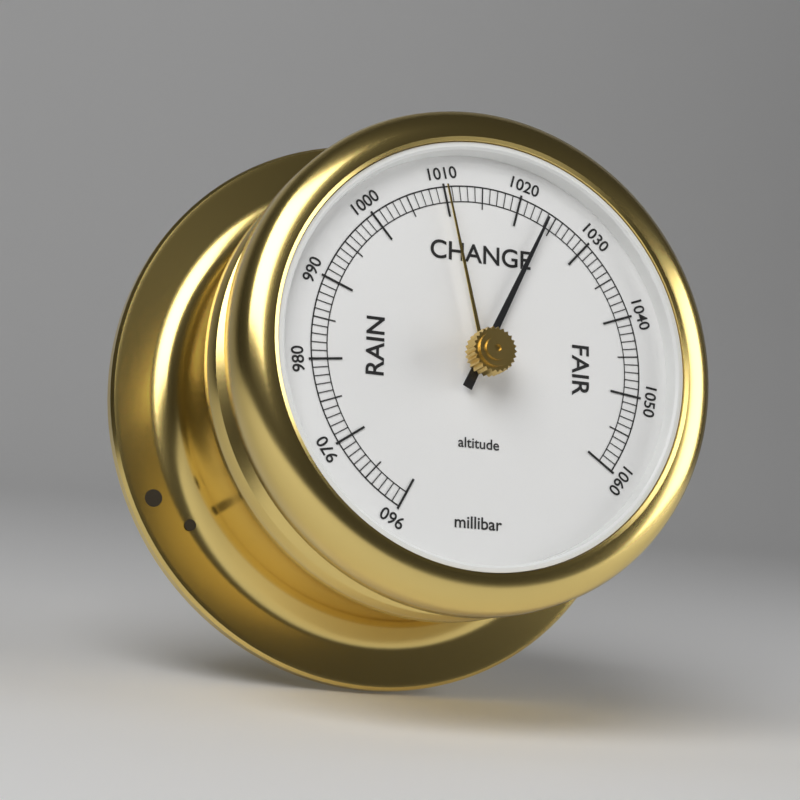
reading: 1024 millibar
